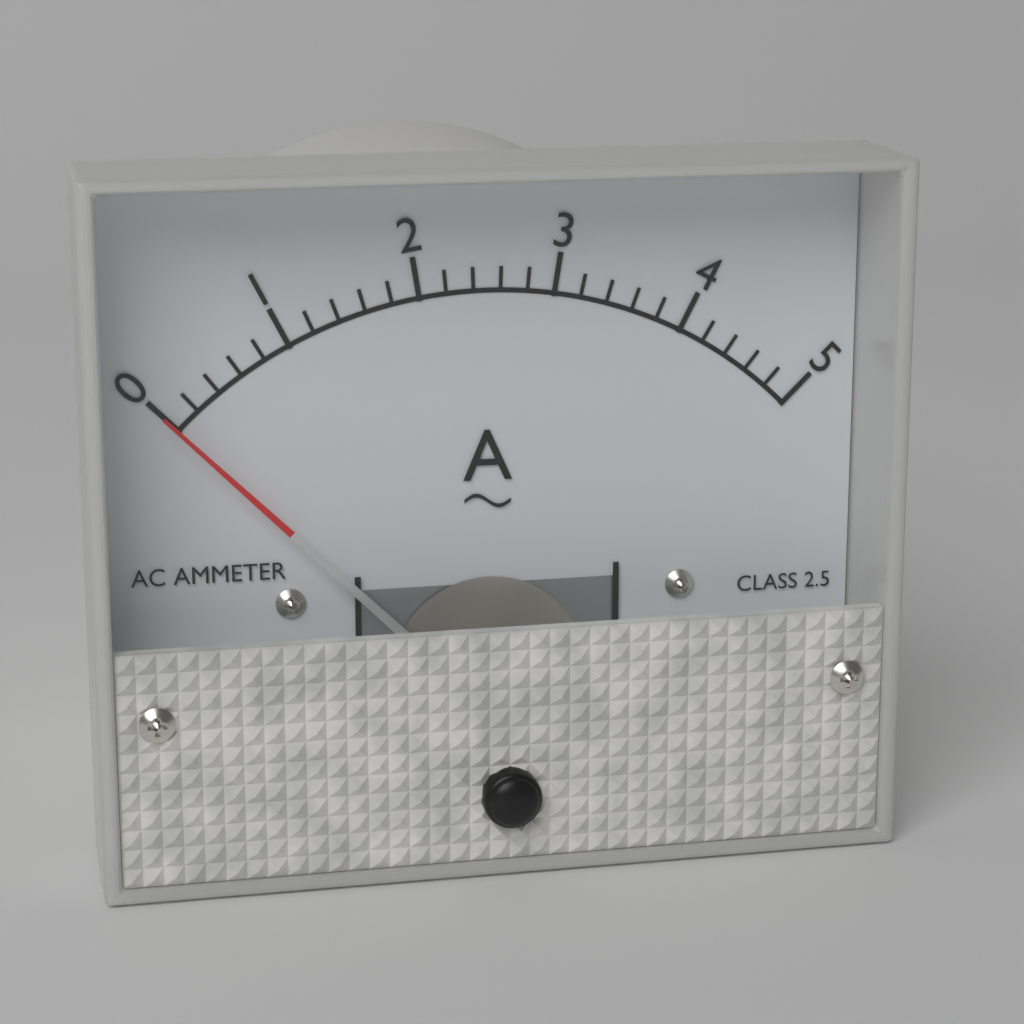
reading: 0.0 A
